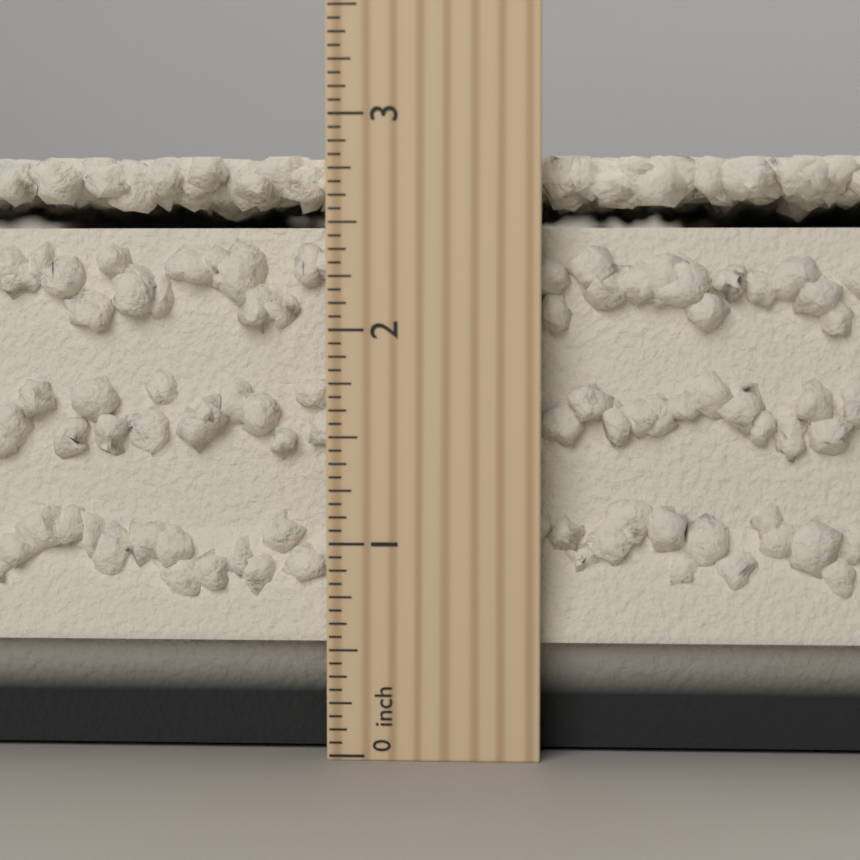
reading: 2.8125 inch
